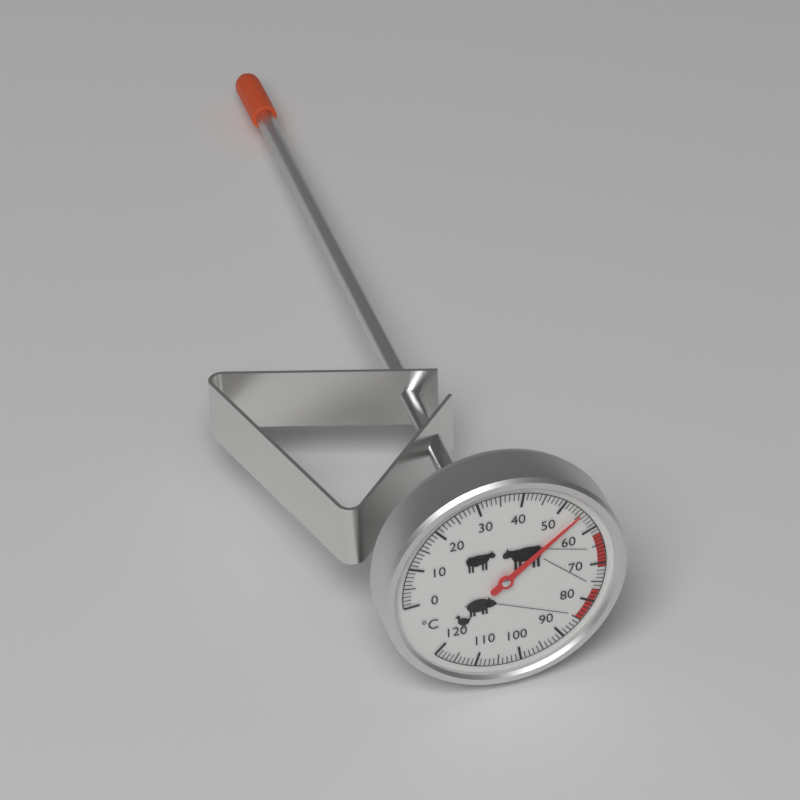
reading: 55 °C
